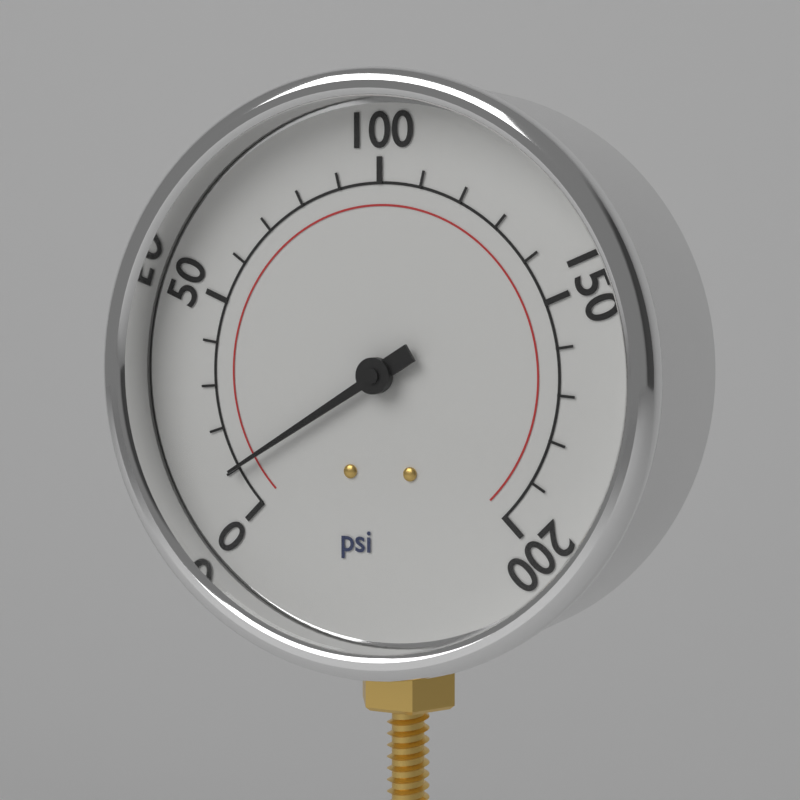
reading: 10 psi
